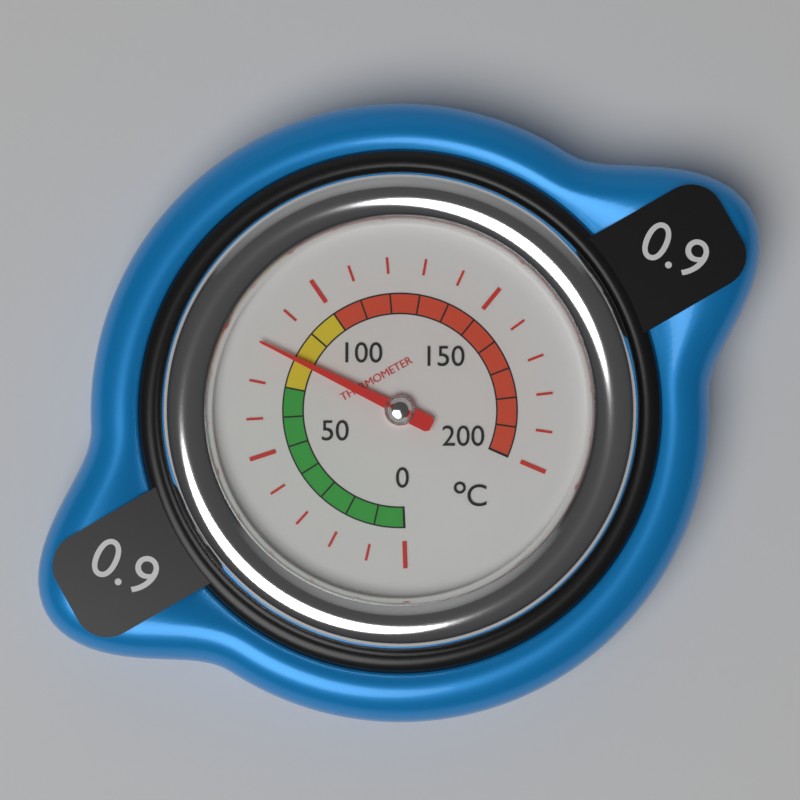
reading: 80 °C
